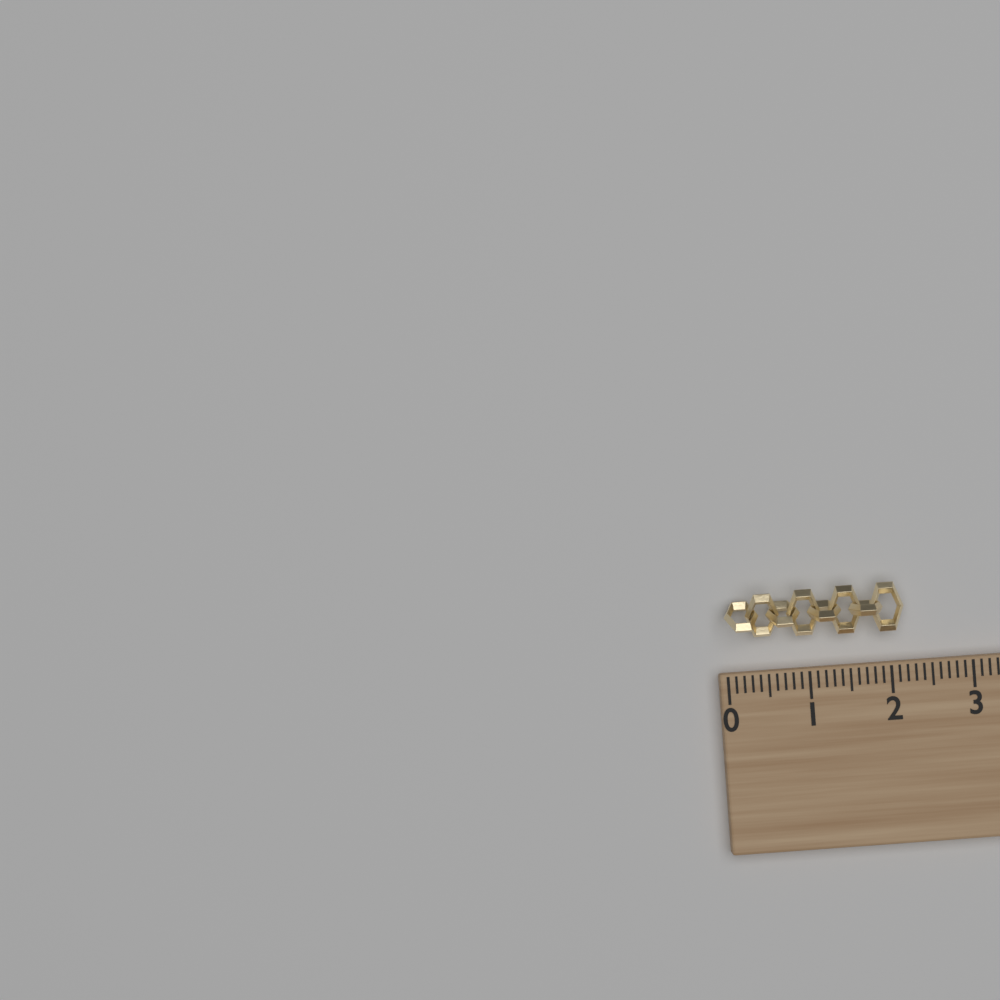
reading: 2.2 (no unit)
